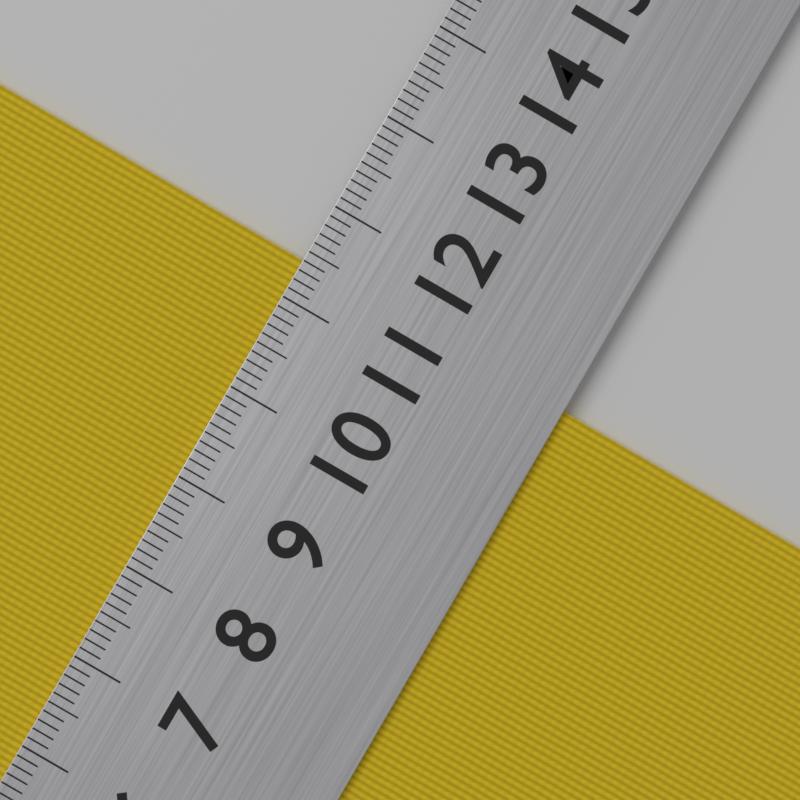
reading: 11.4 cm
